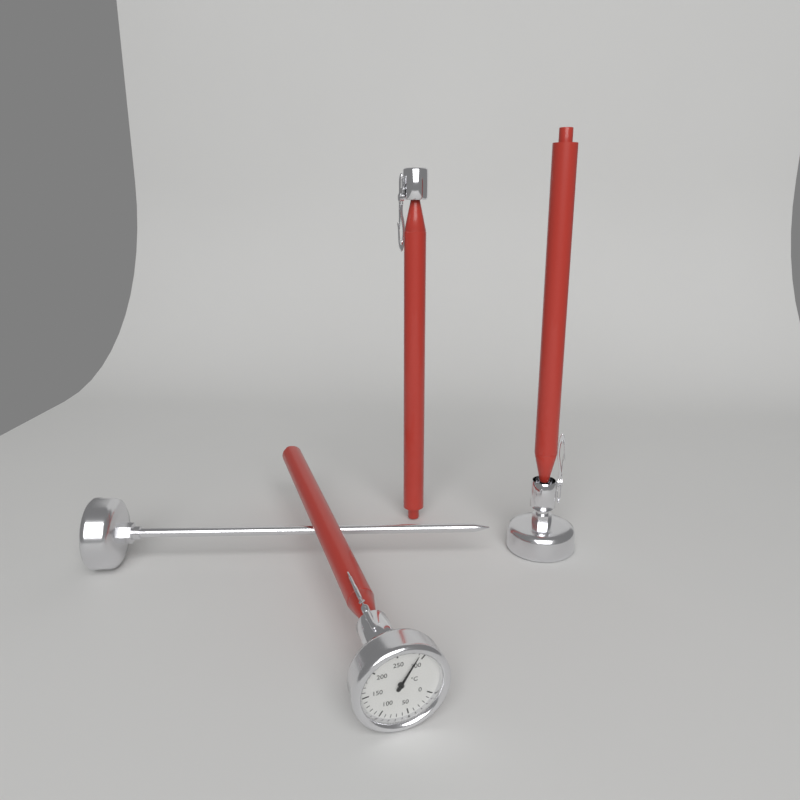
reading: 290 °C
